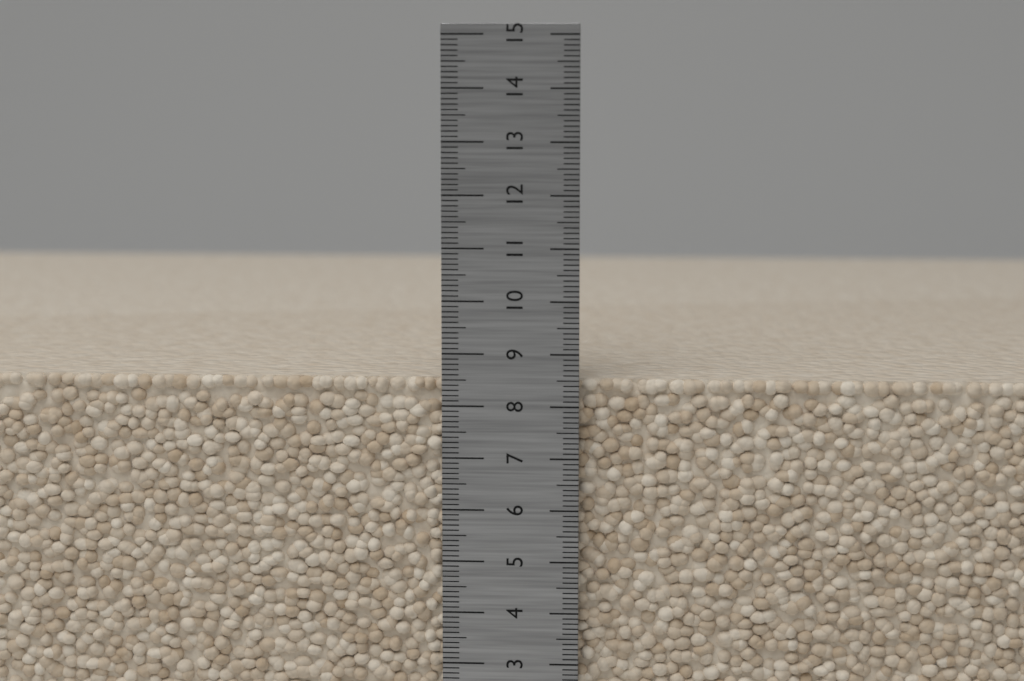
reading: 8.5 cm
